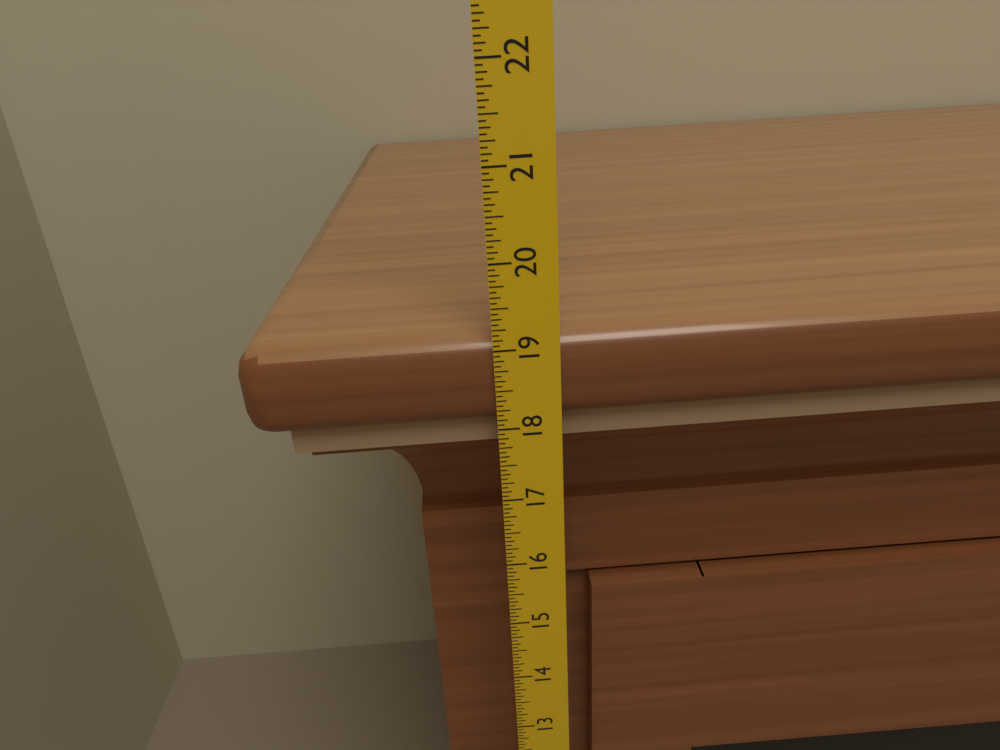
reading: 19.1250 in
